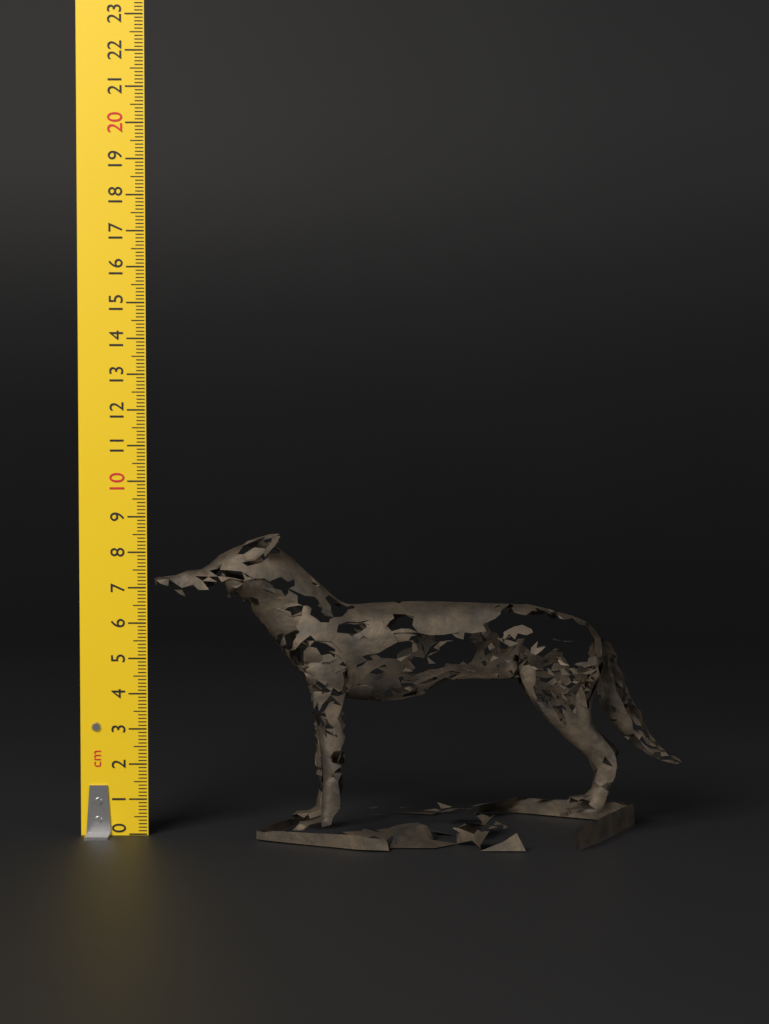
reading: 8.5 cm
